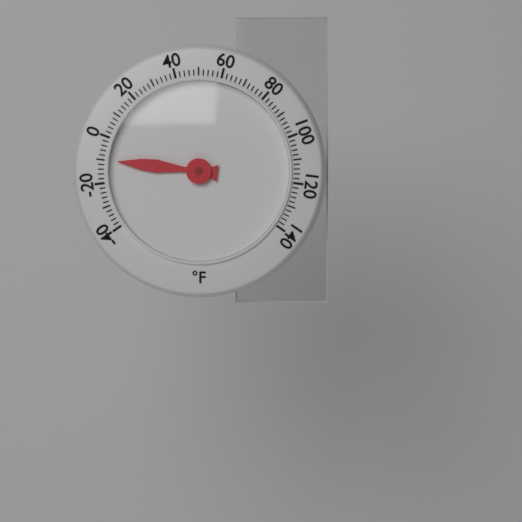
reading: -10 °F
